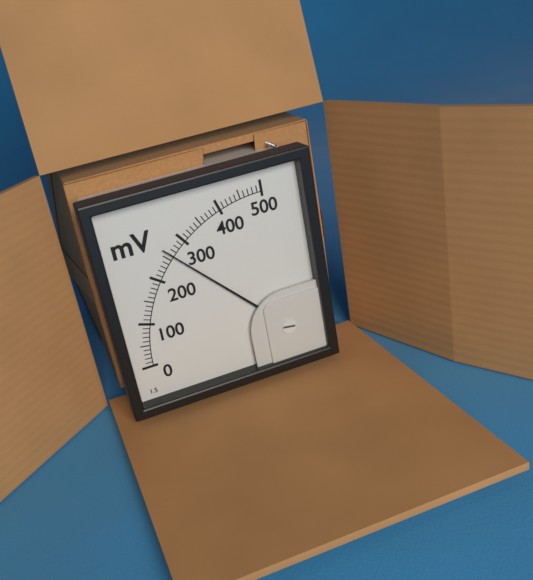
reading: 260 mV
